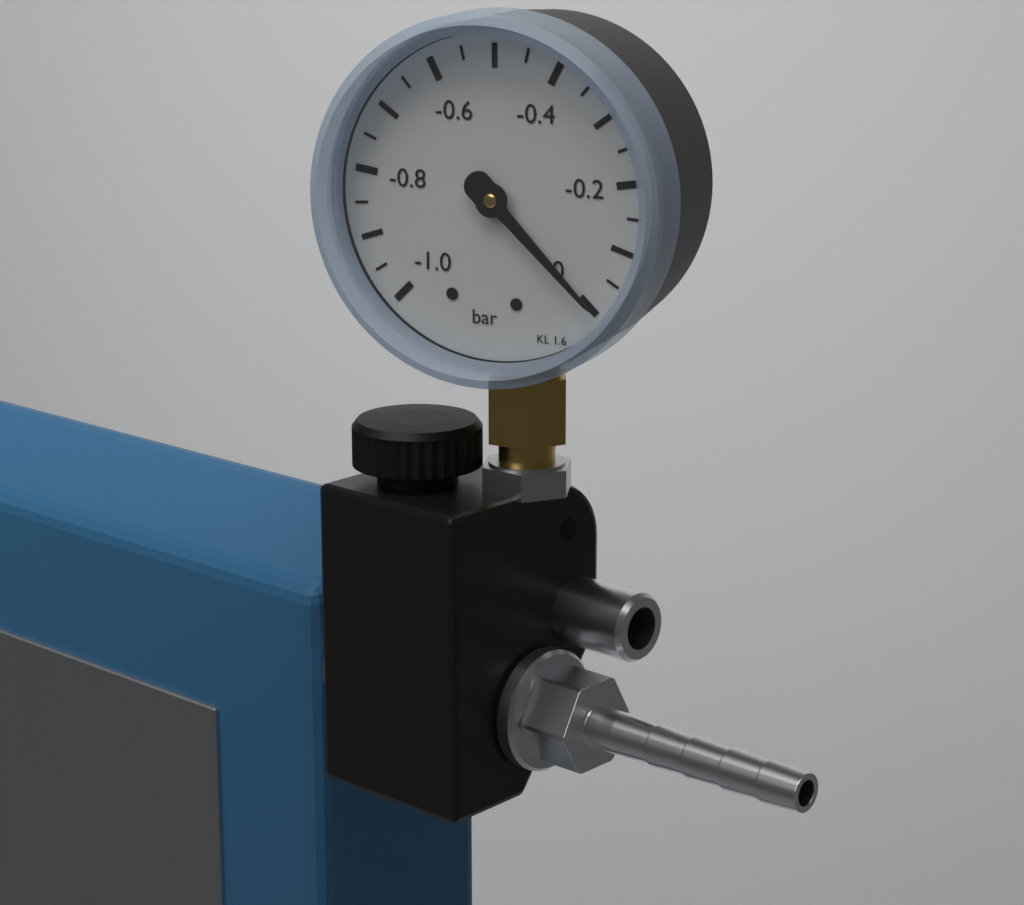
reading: 0.00 bar
